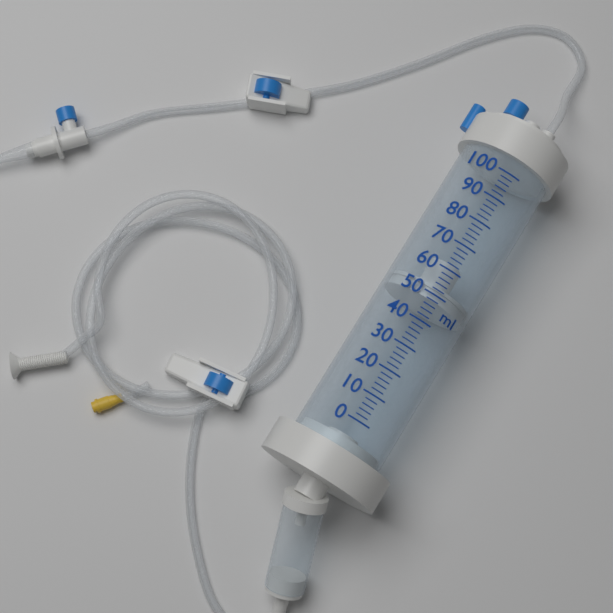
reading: 48 ml
